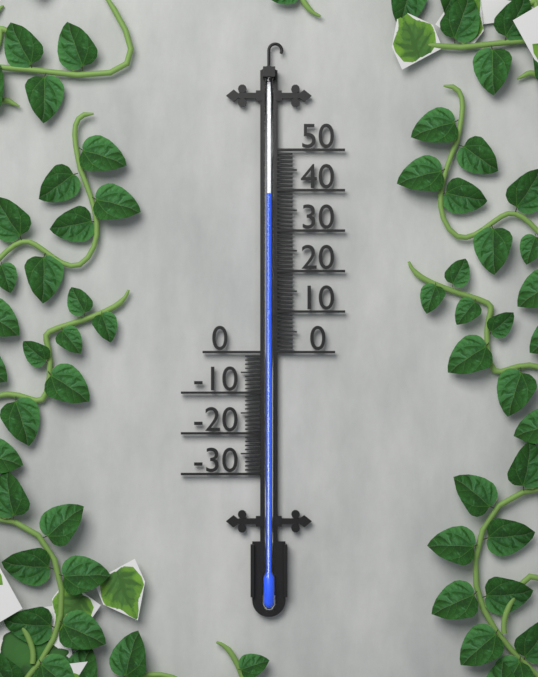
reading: 39 (no unit)
